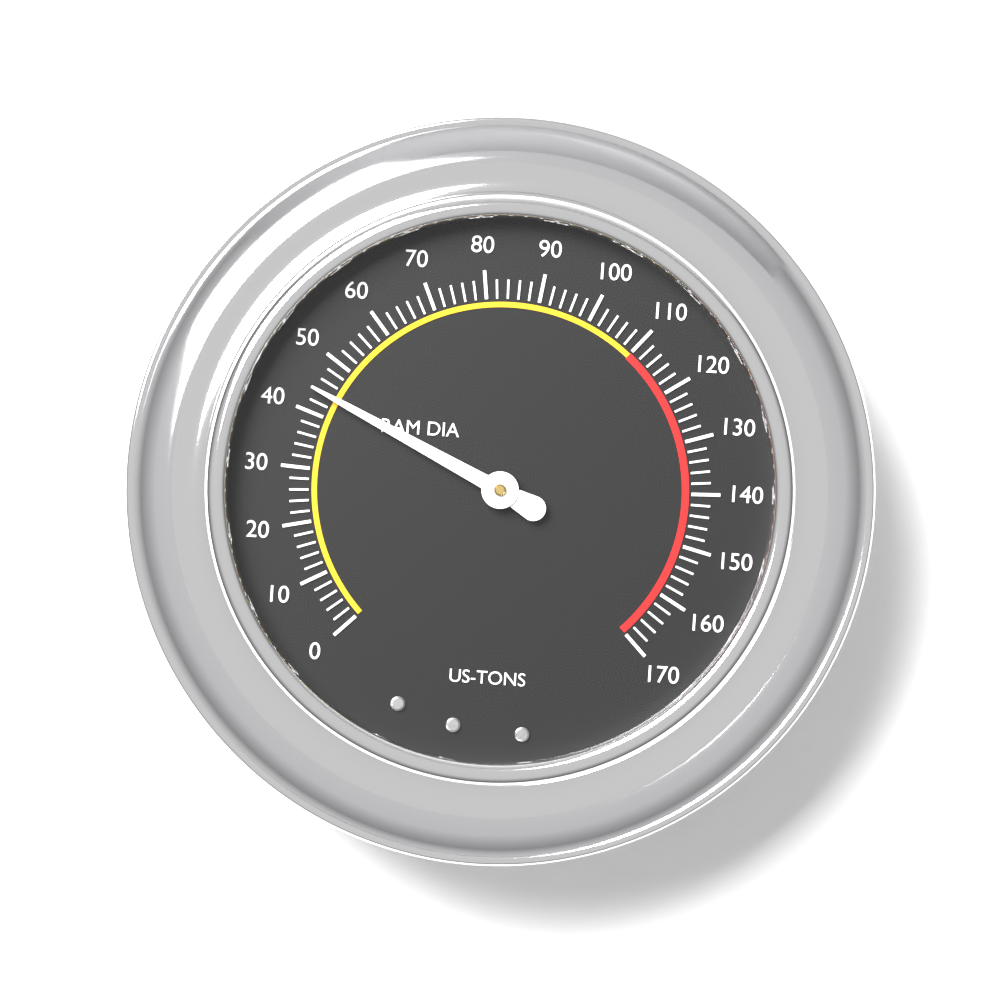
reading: 44 US-TONS
